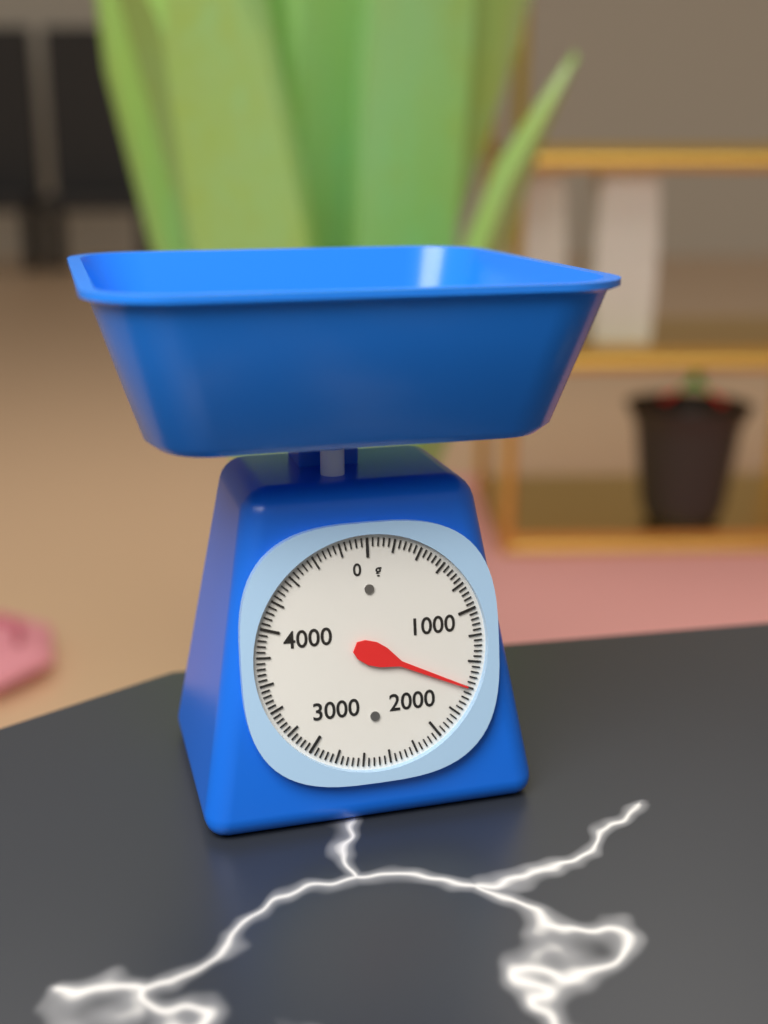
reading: 1600 g
